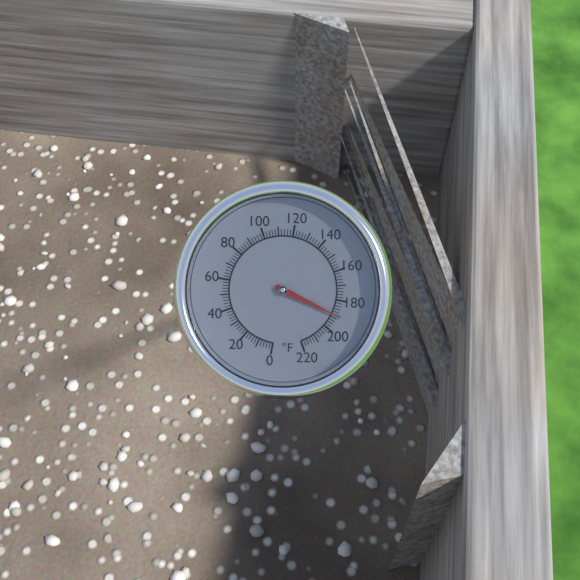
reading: 190 °F
